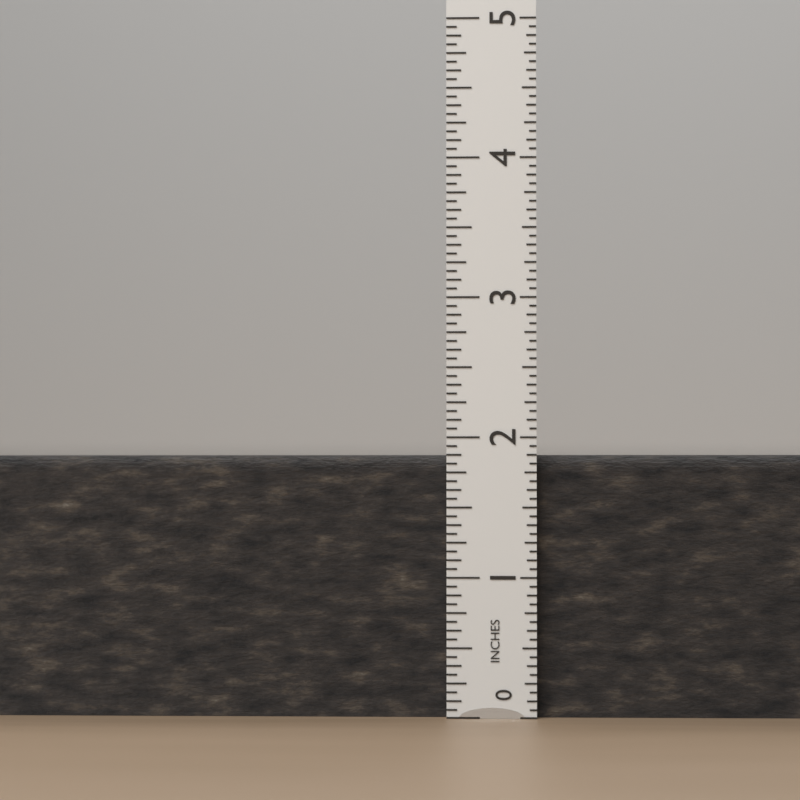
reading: 1.8750 in
